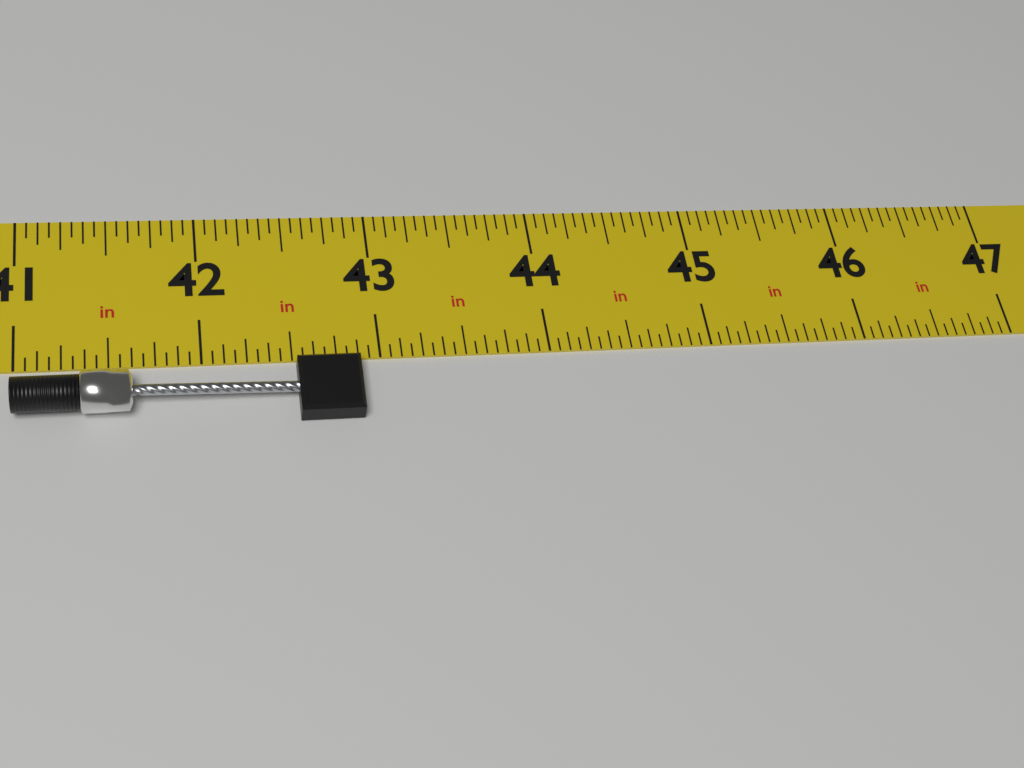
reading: 42.8750 in
